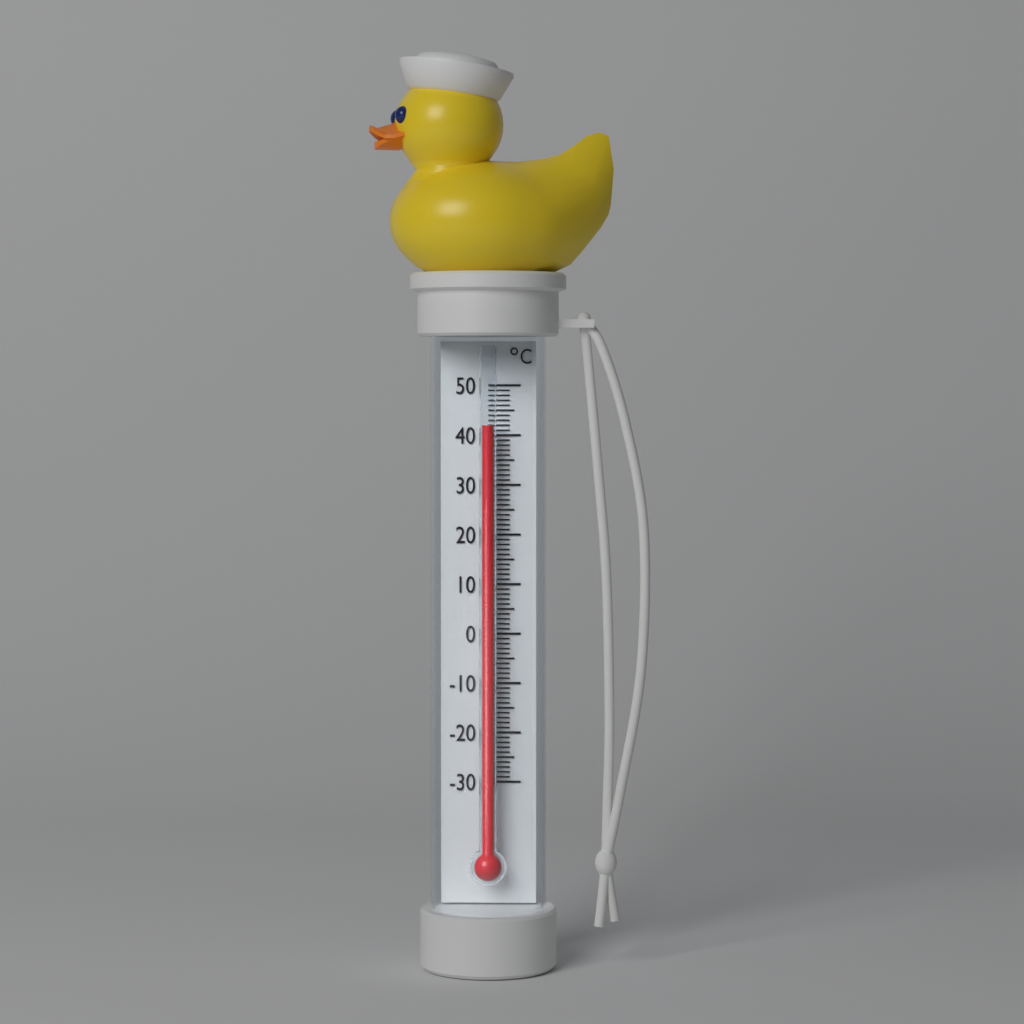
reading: 42 °C
